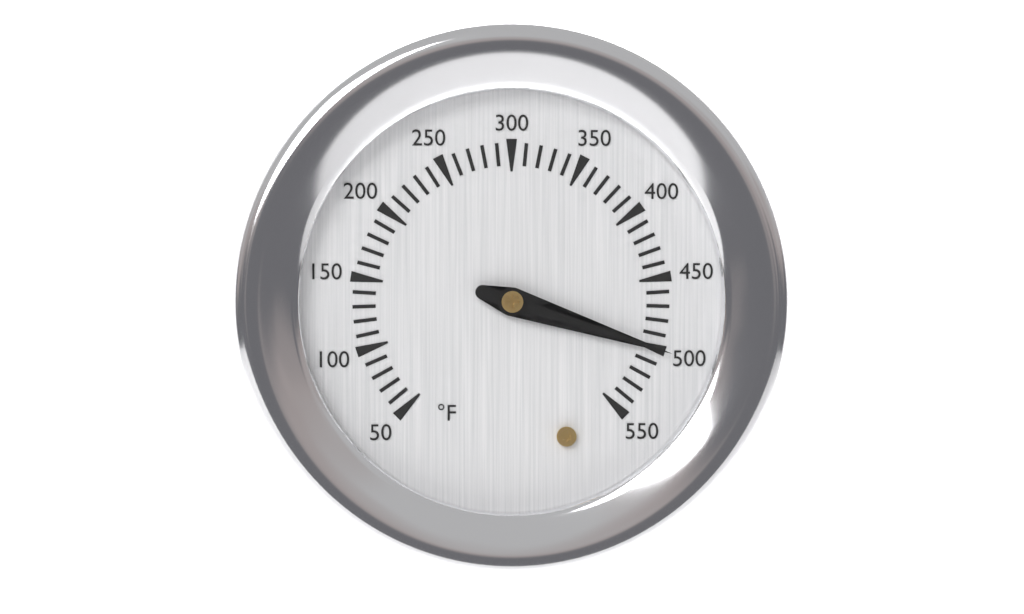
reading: 500 °F
